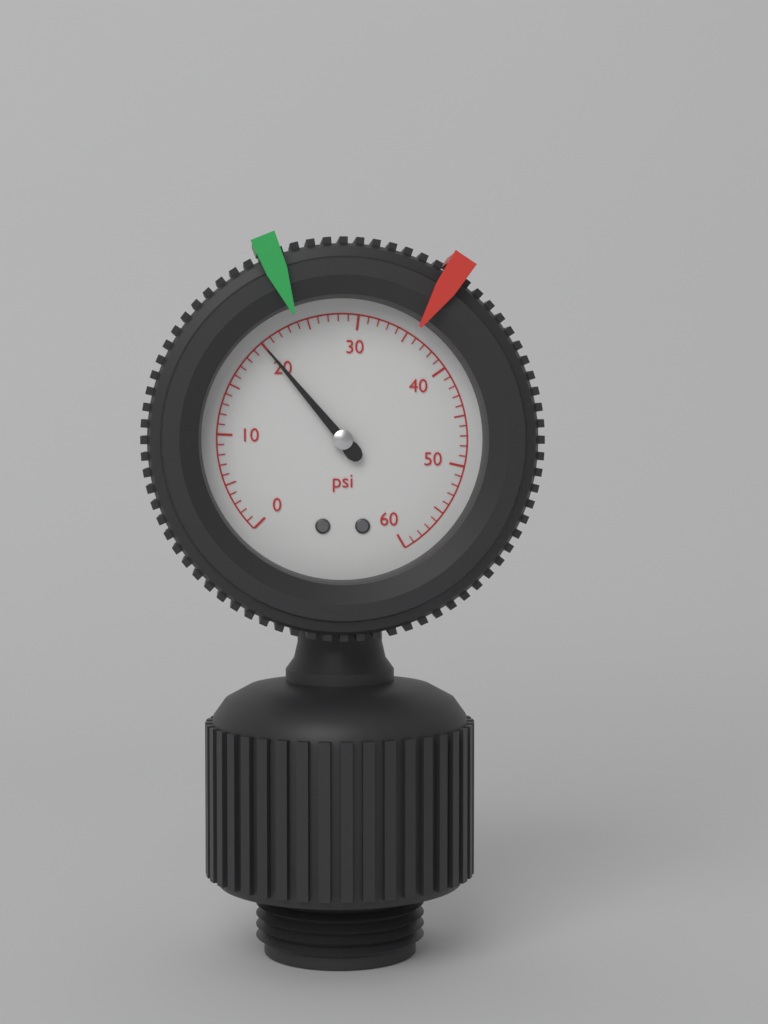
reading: 20 psi
